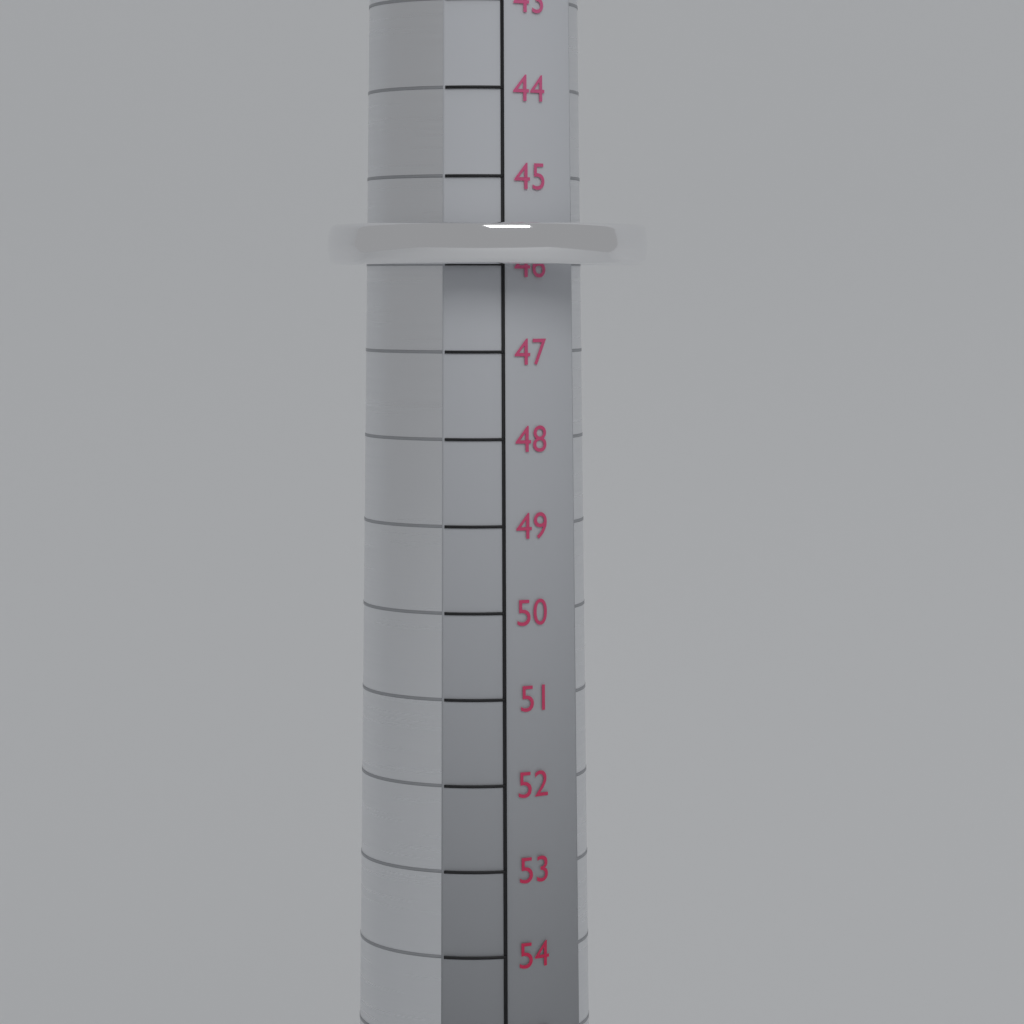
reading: 46 mm
